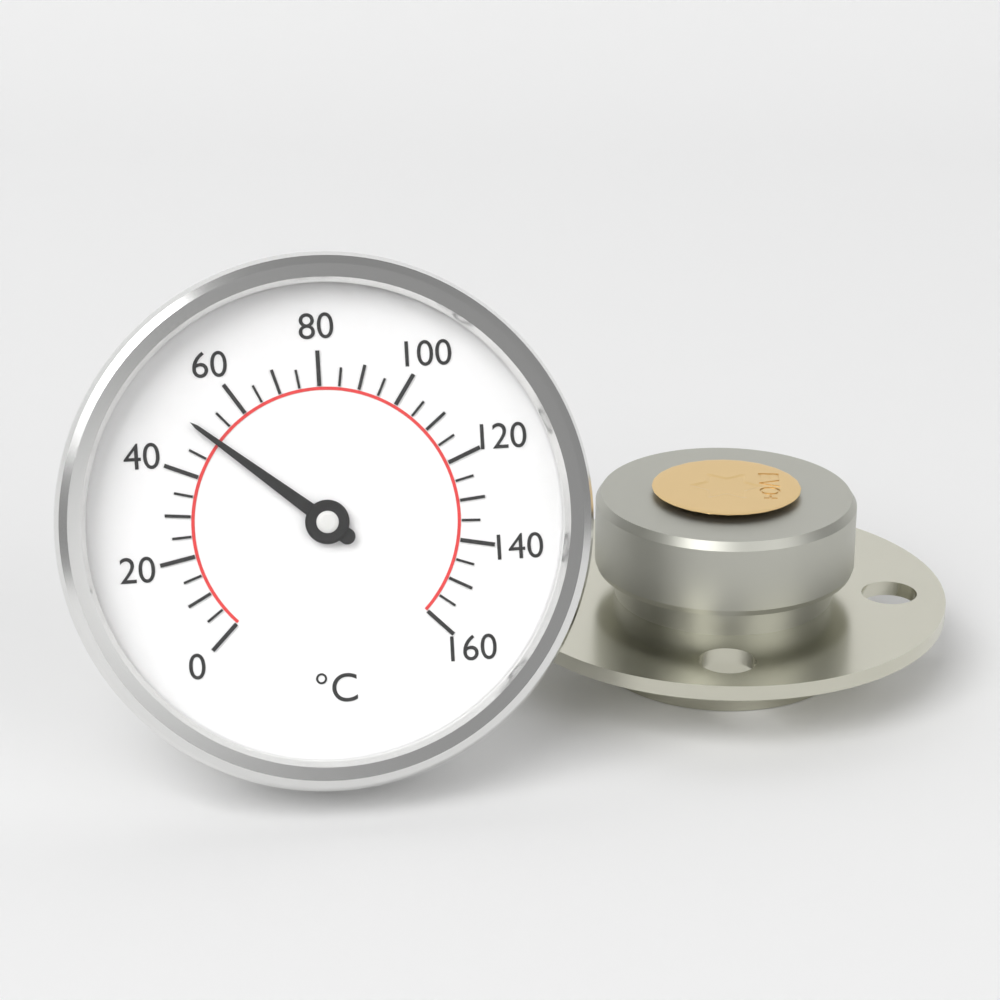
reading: 50 °C
